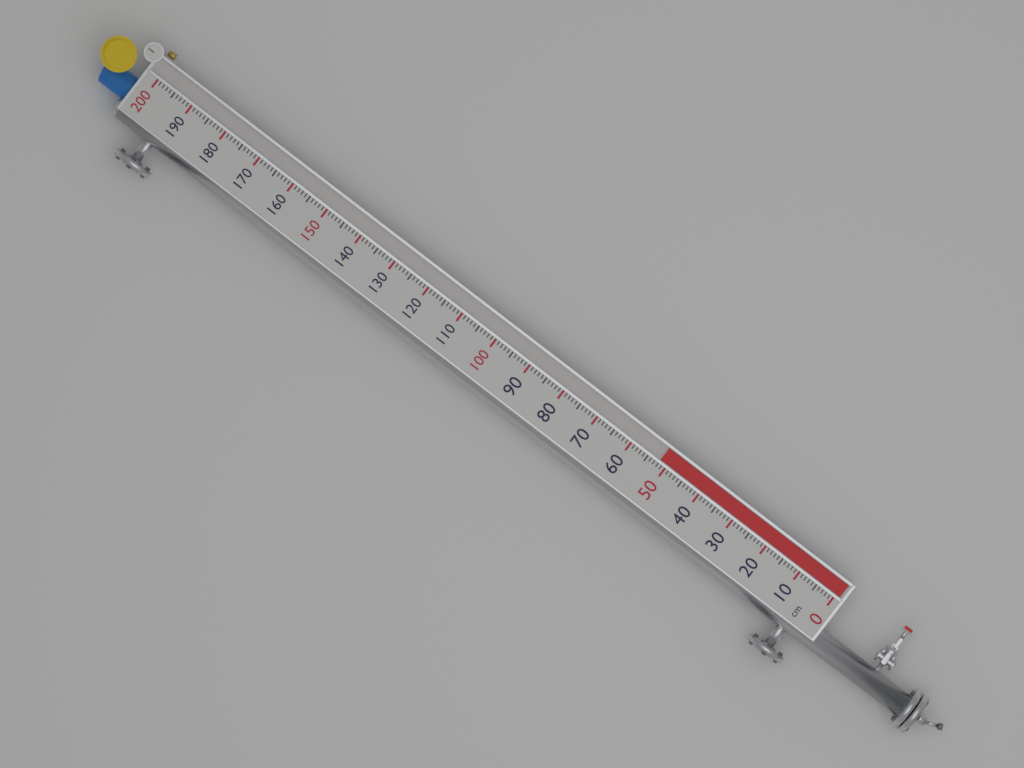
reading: 52 cm
